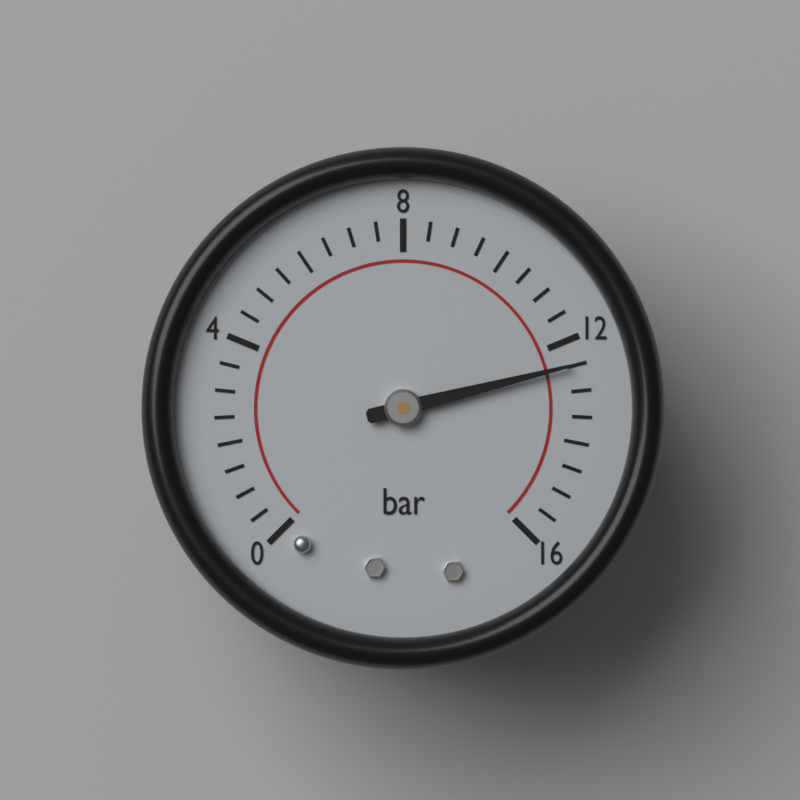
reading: 12.5 bar
